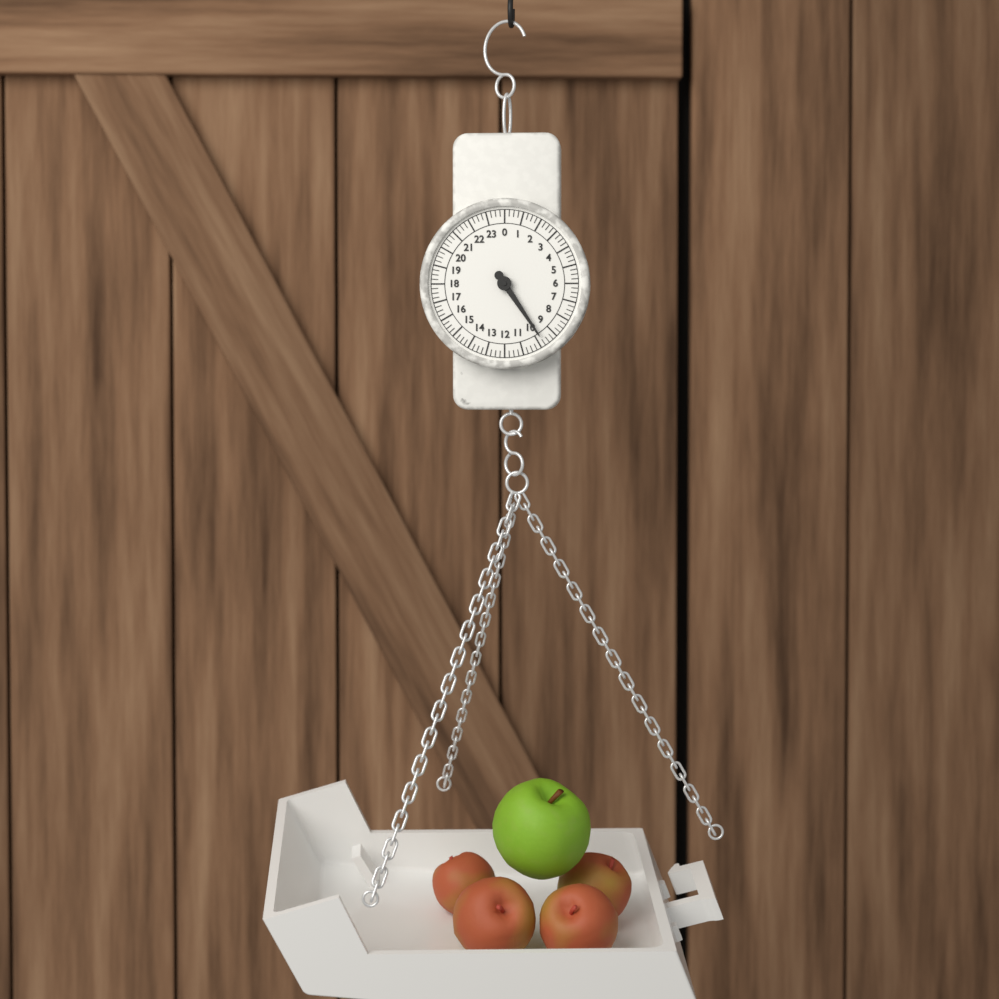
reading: 9.75 (no unit)
